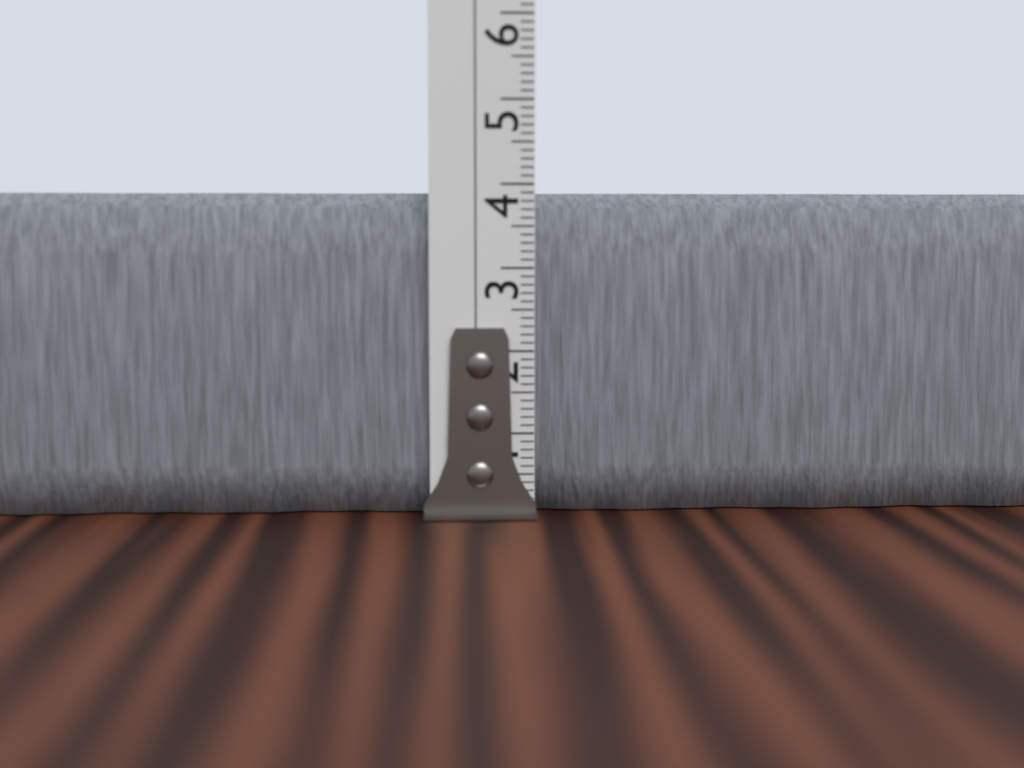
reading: 3.9 cm
